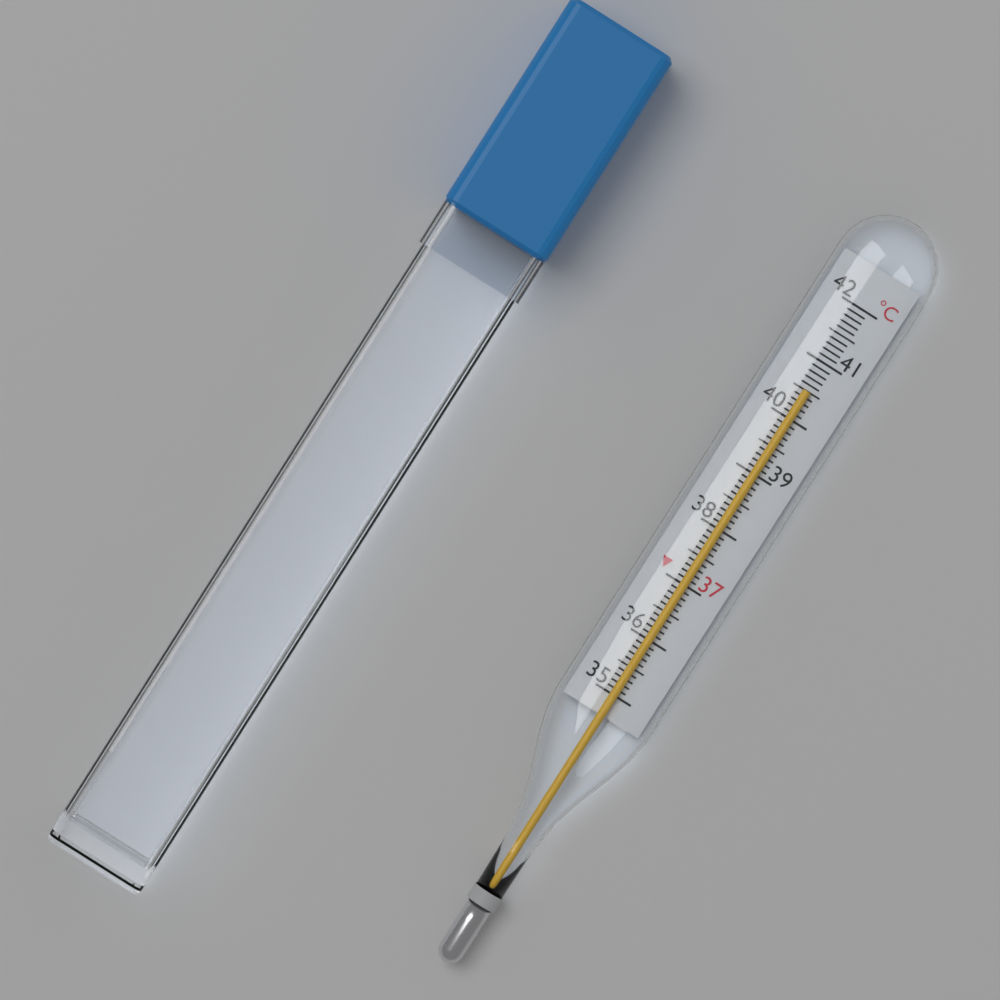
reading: 40.5 °C
